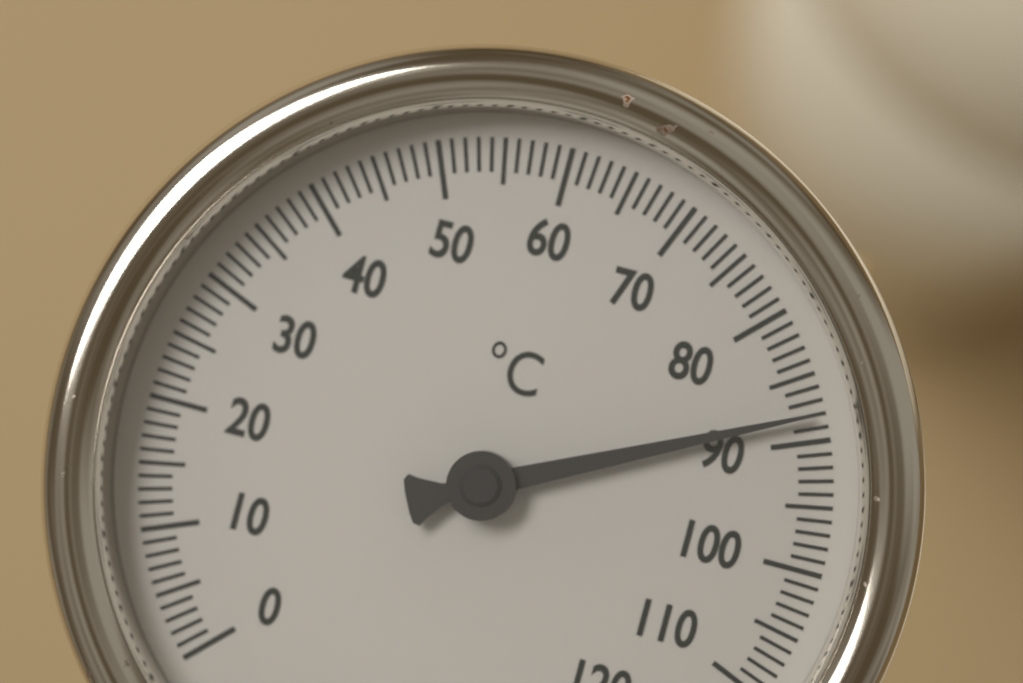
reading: 88 °C
